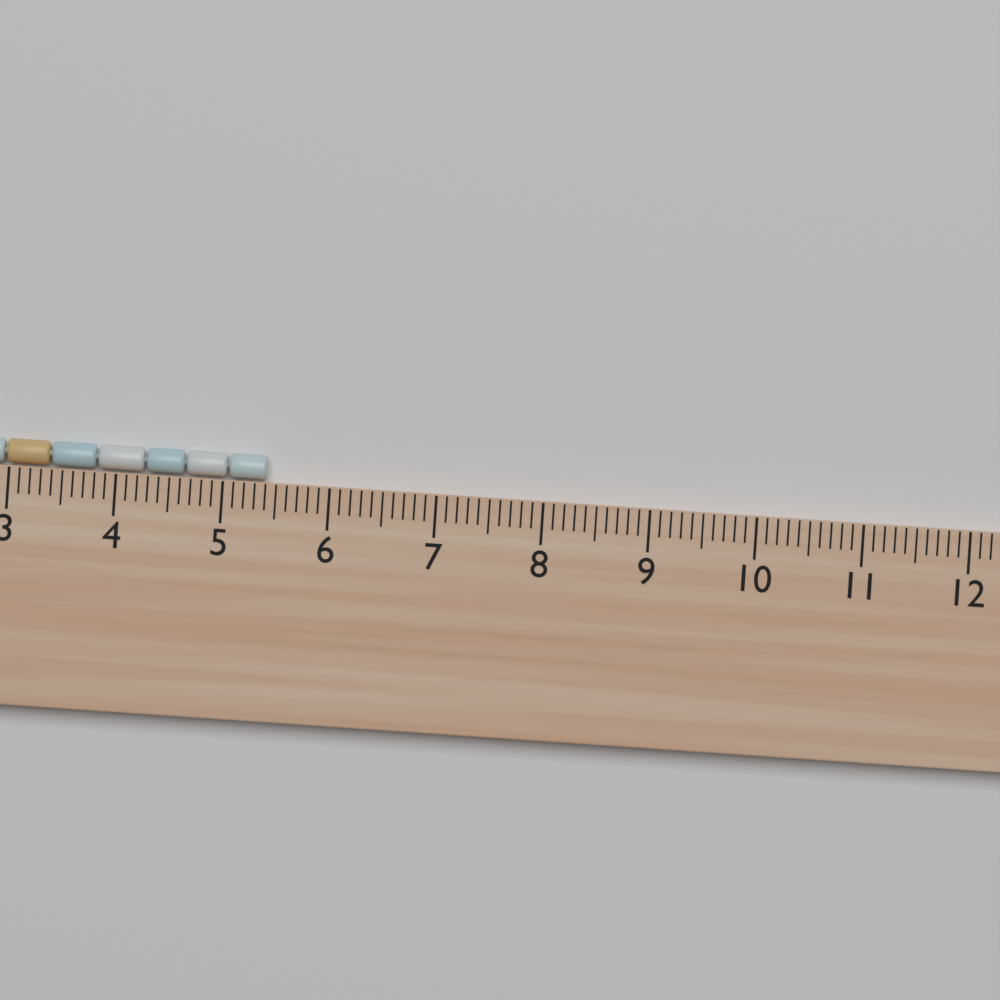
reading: 5.4 cm
